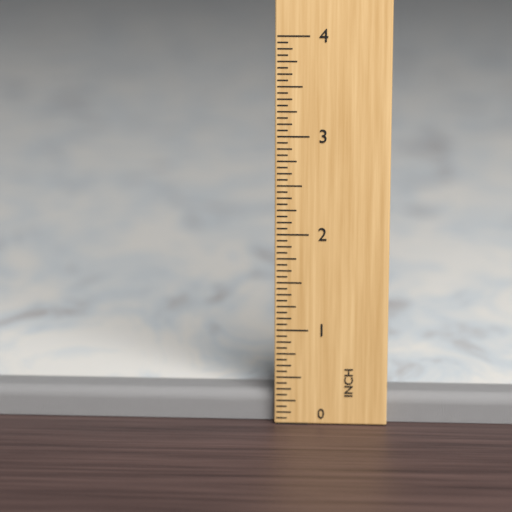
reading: 0.3125 in
